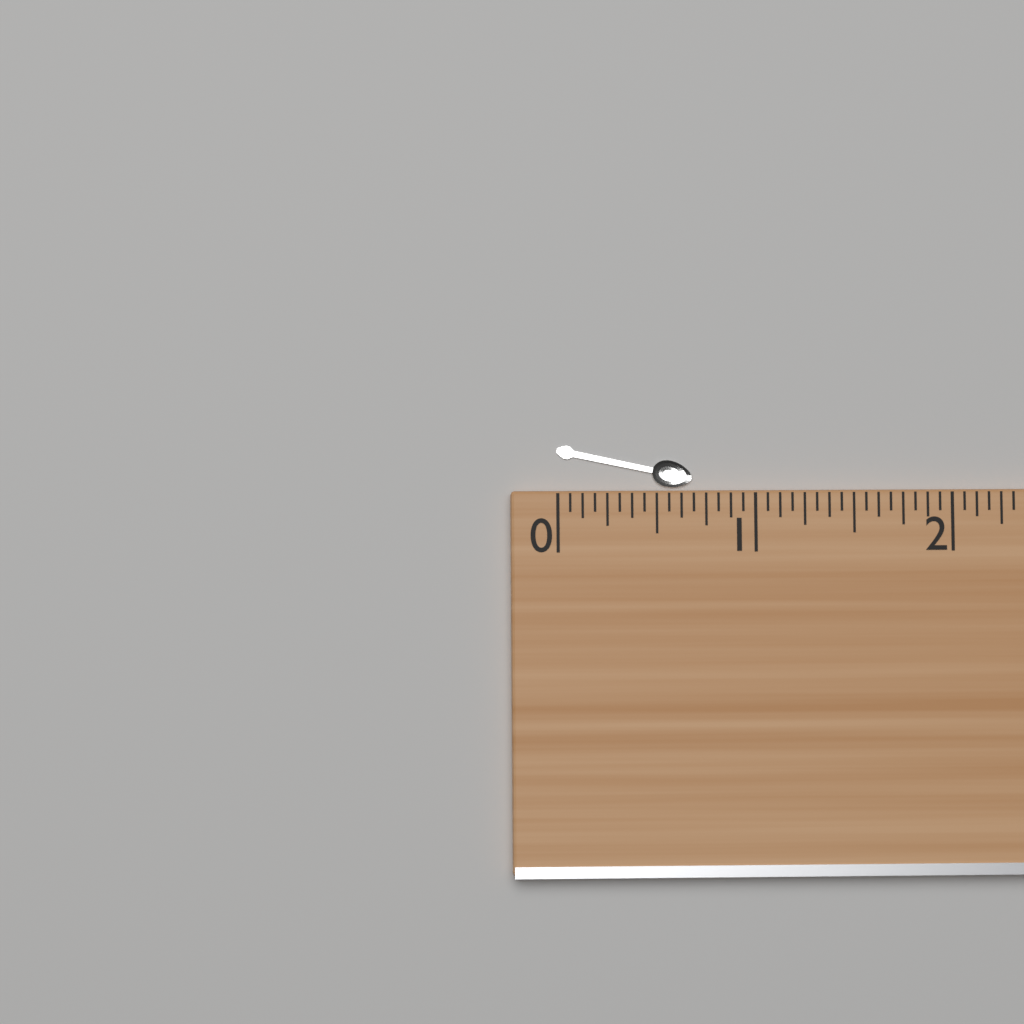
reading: 0.6875 (no unit)
